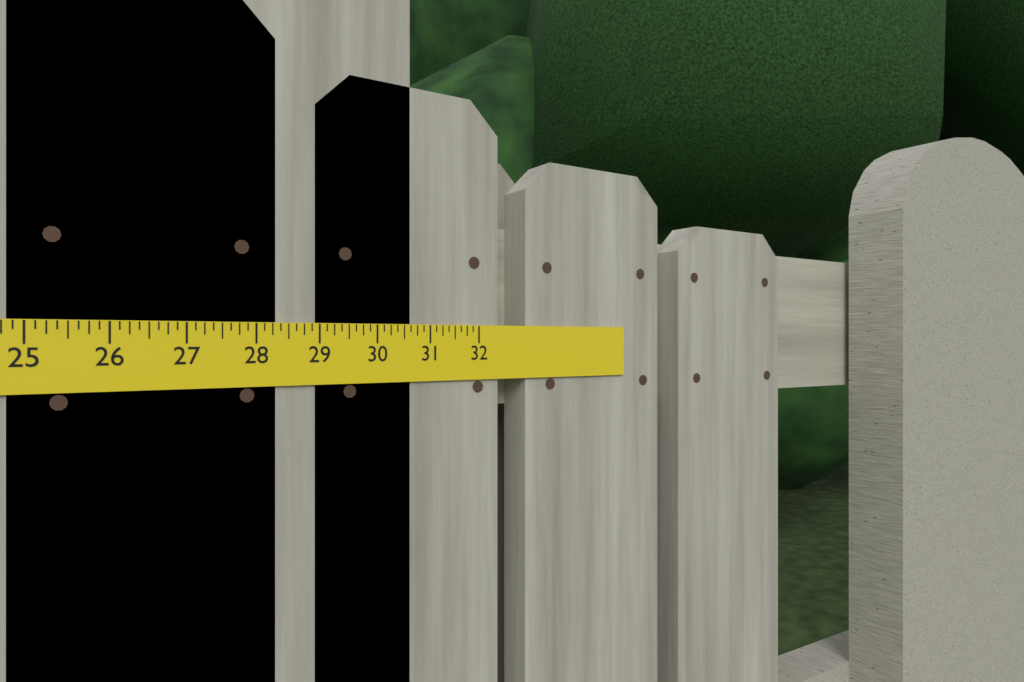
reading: 30.625 in
